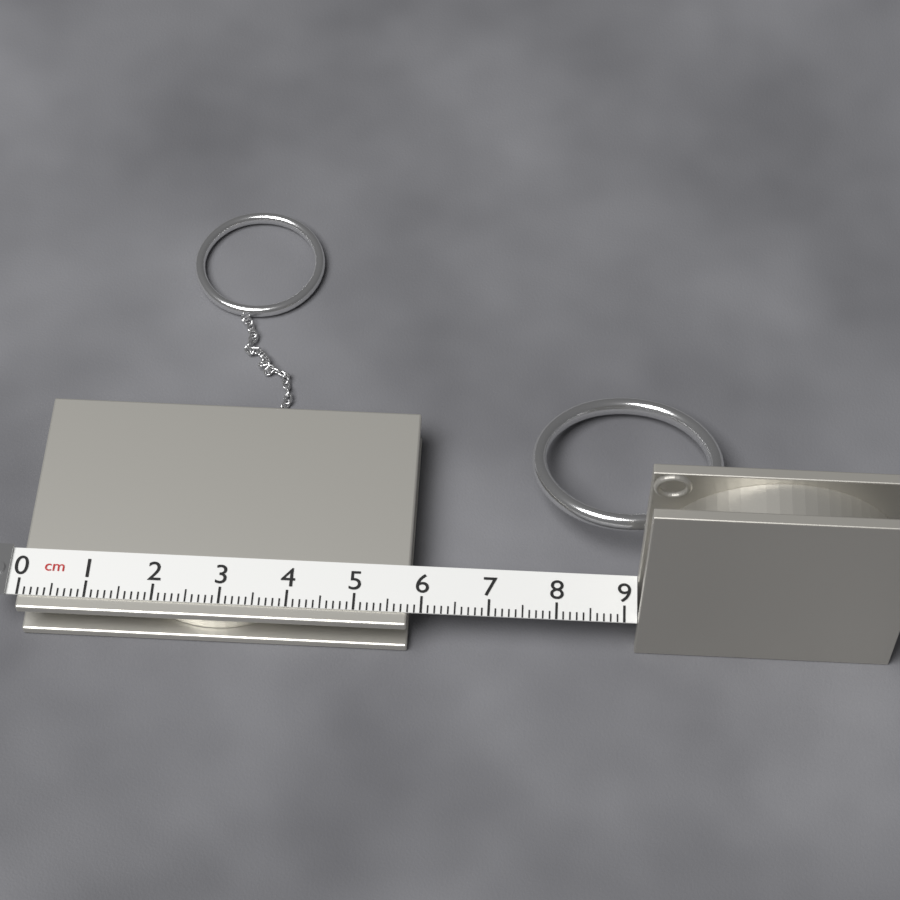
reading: 5.8 cm
